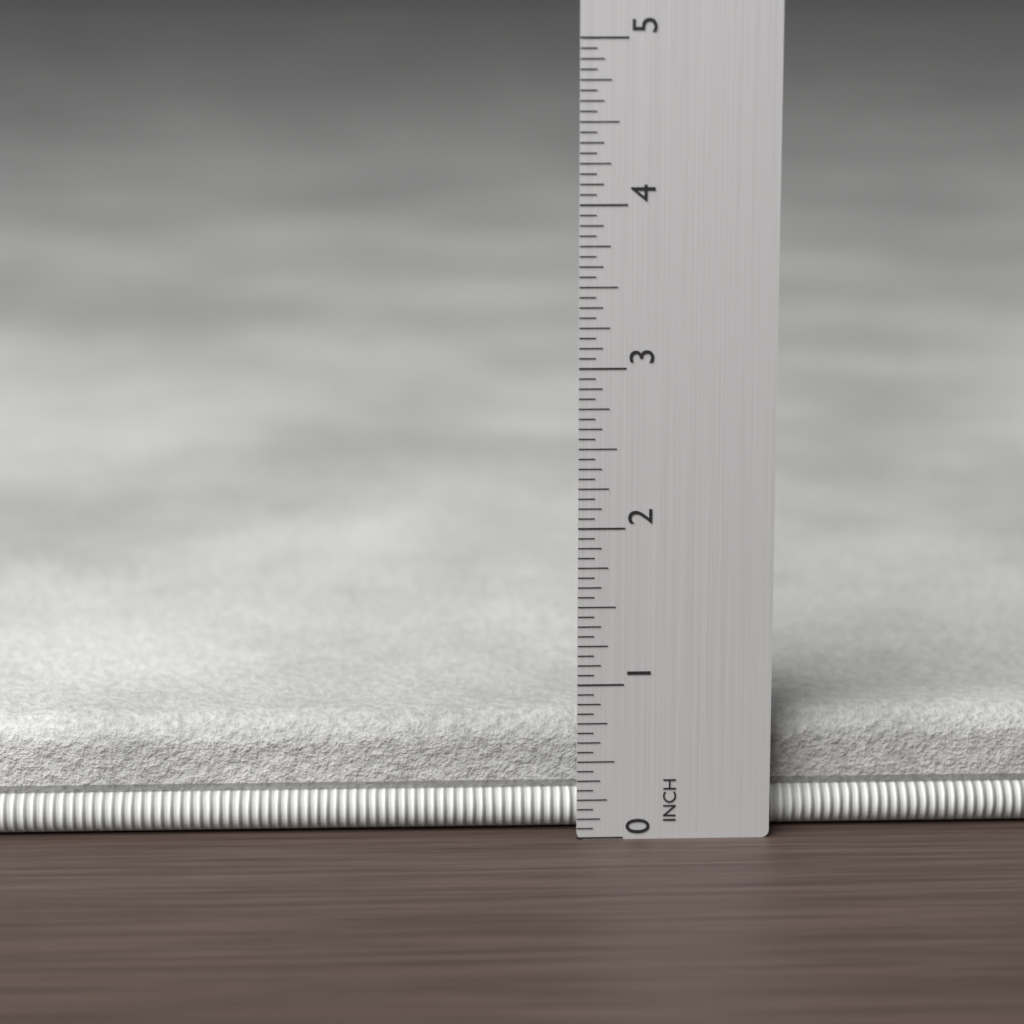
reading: 0.7500 in
